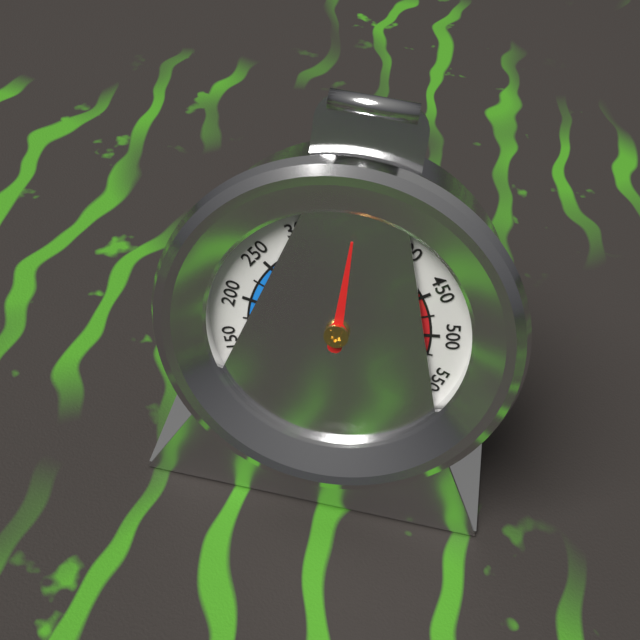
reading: 350 °F
